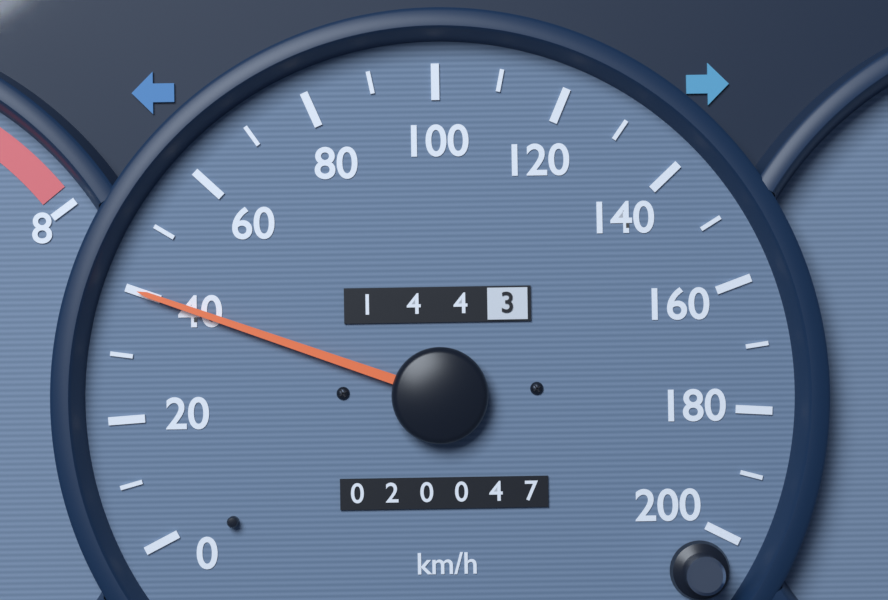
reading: 40 km/h
